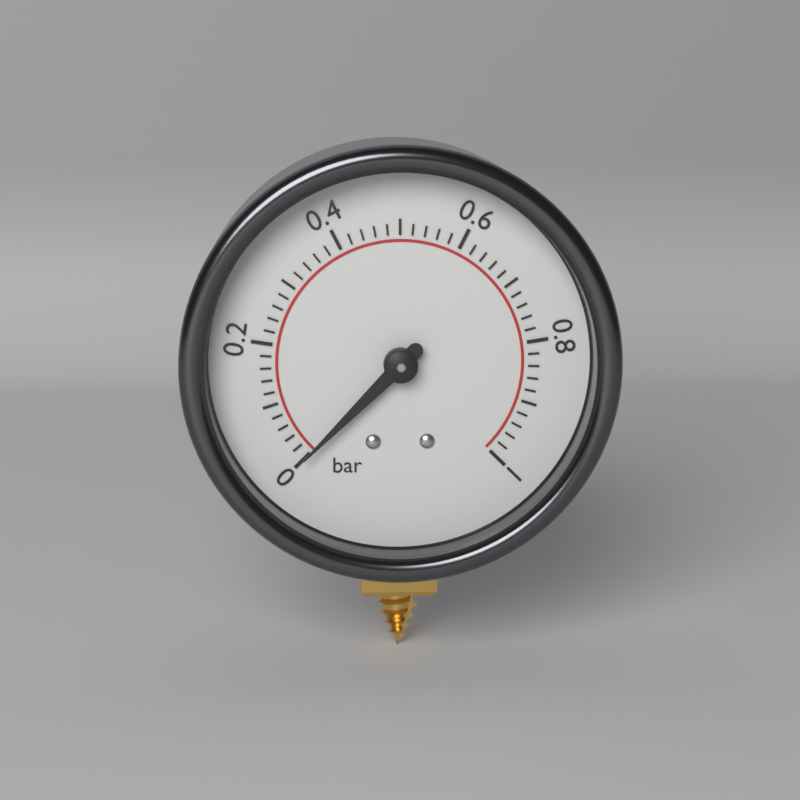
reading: 0.00 bar
